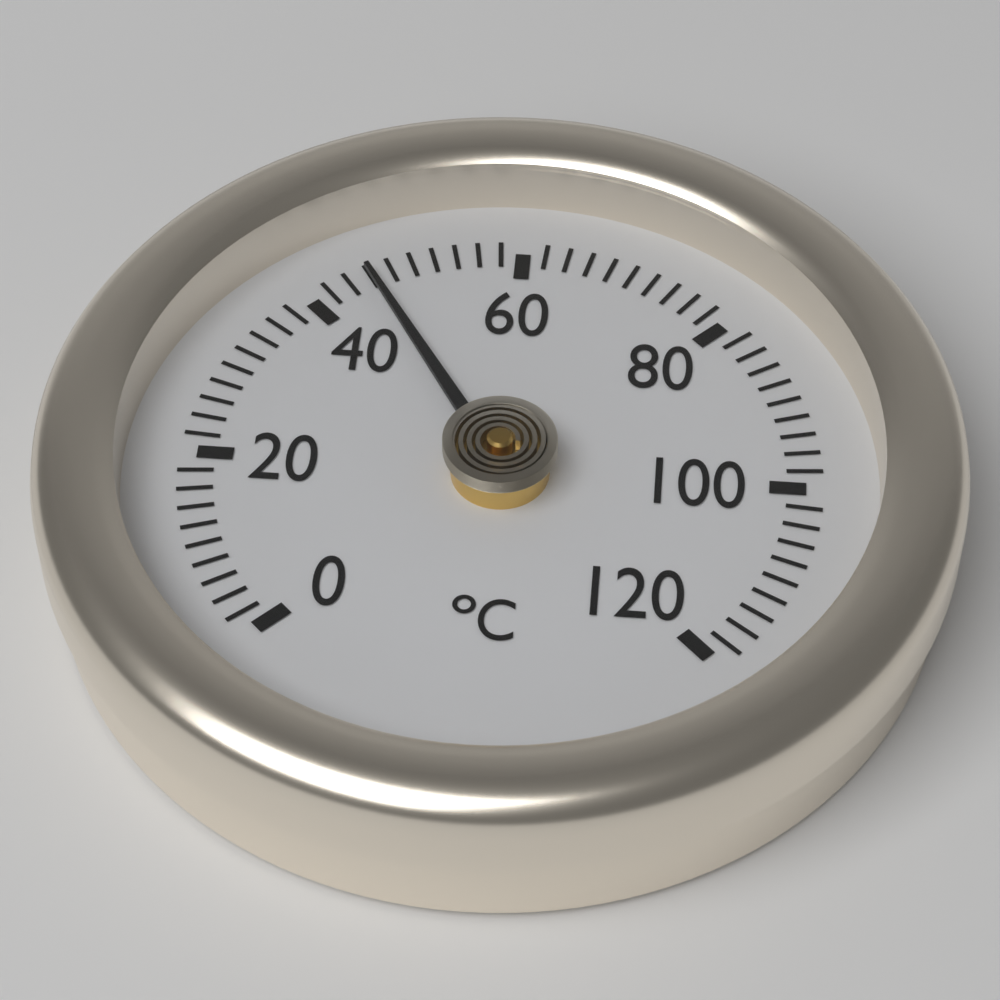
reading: 46 °C
